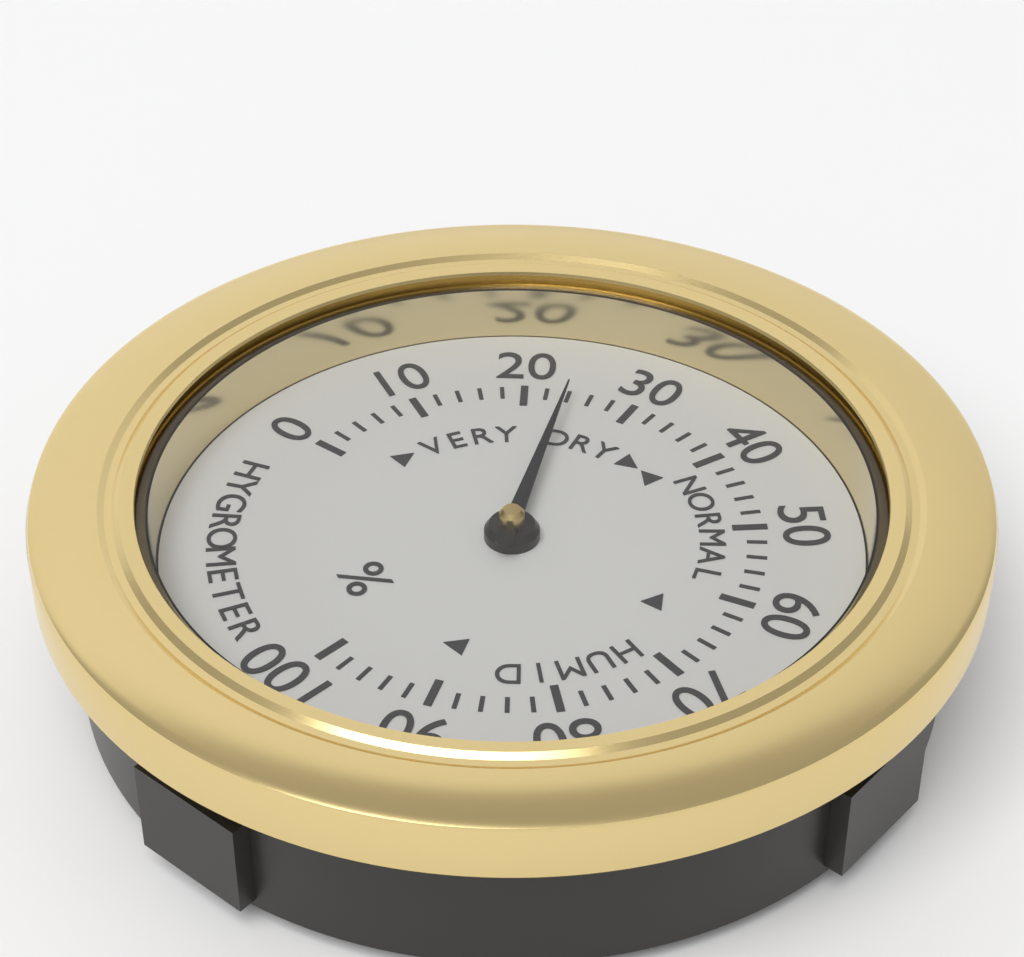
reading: 24 %
